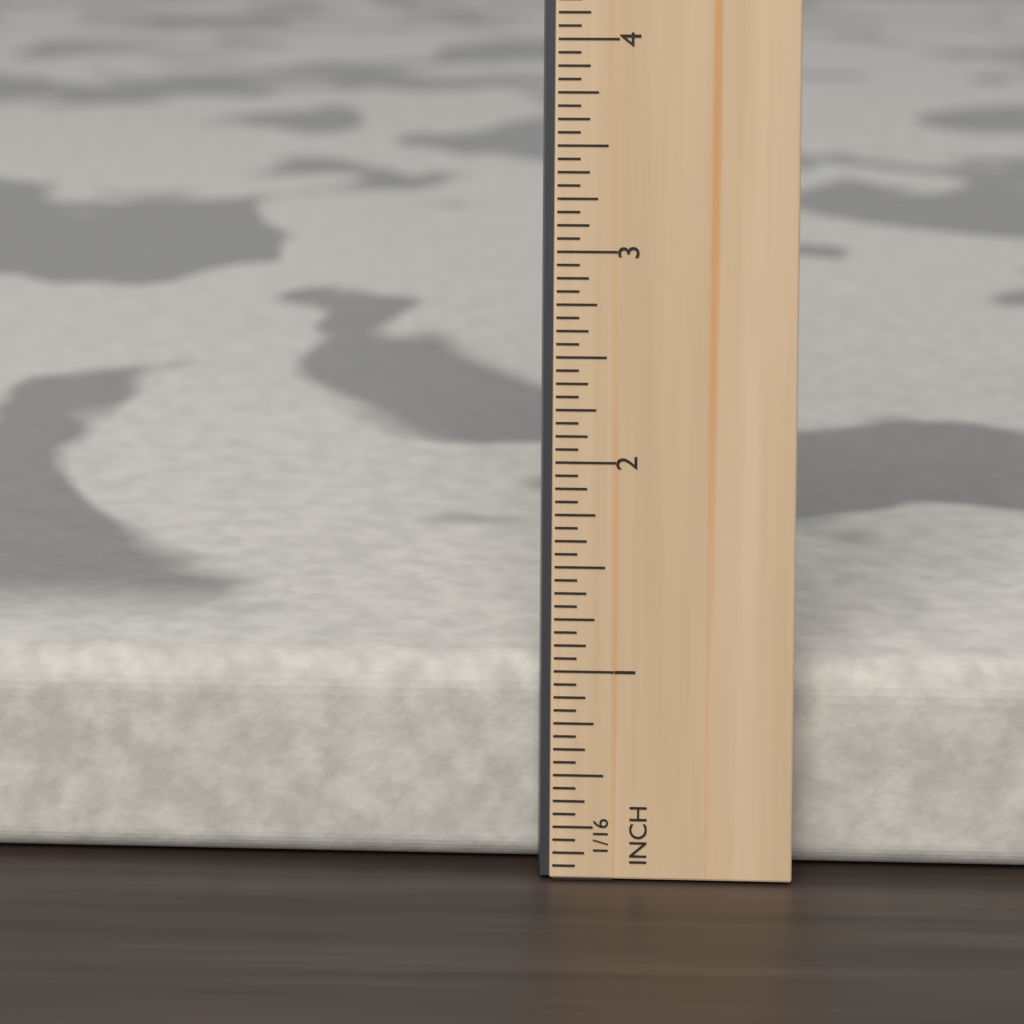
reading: 1.0000 in
